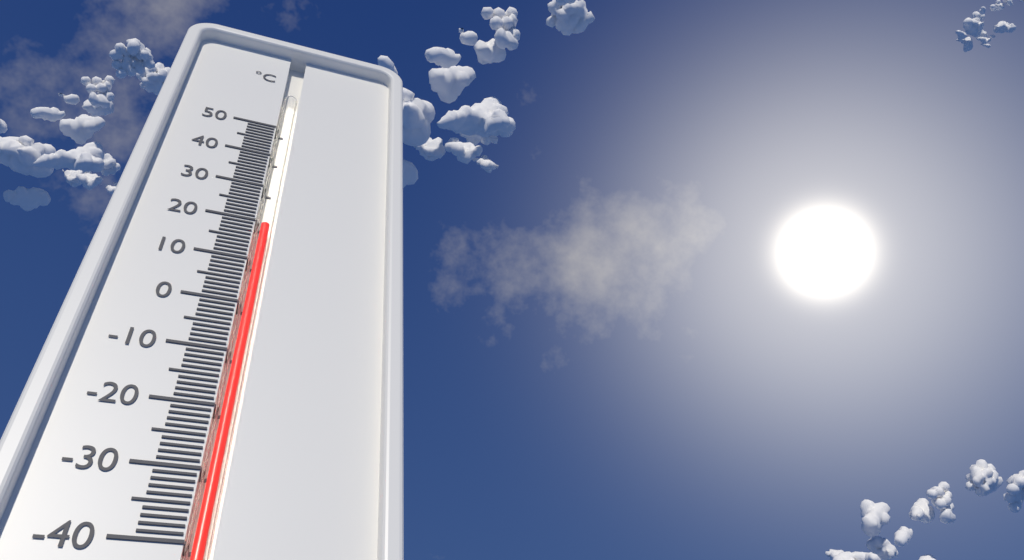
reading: 20 °C
